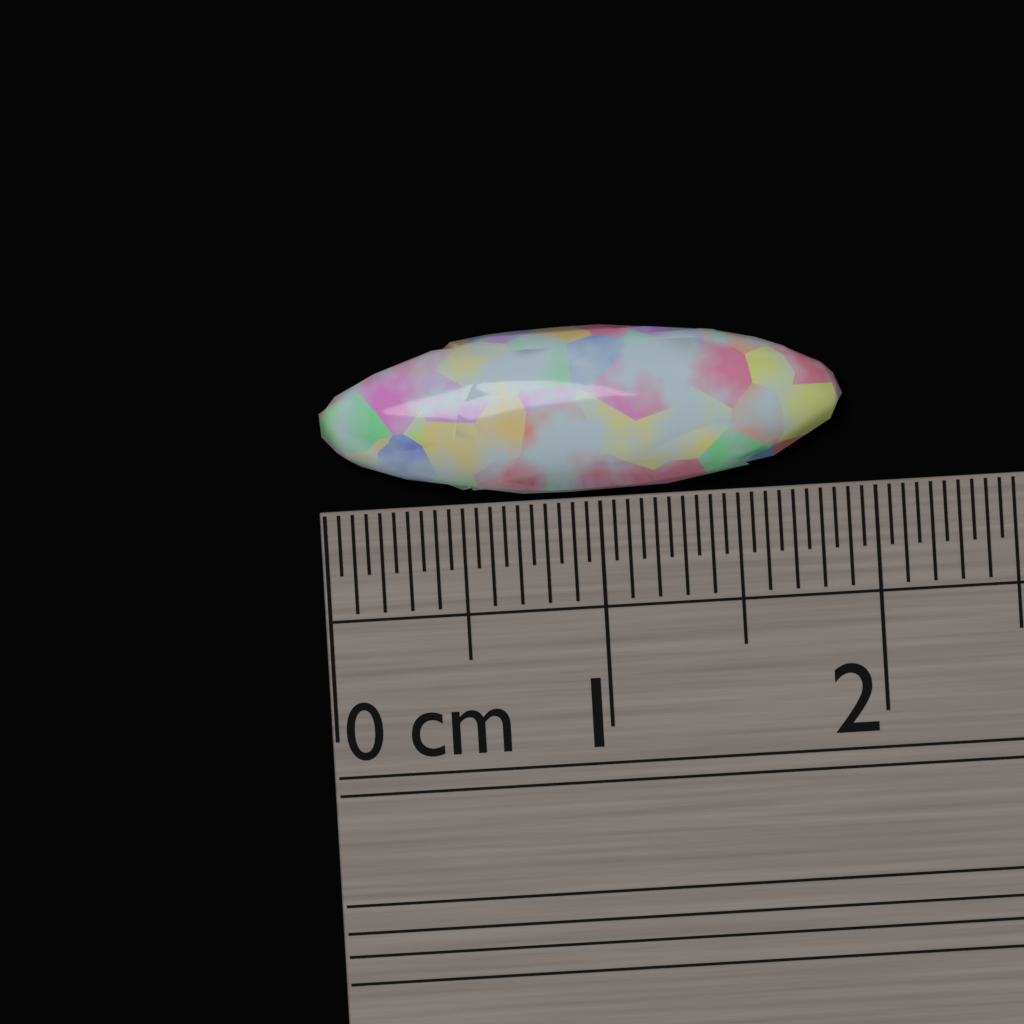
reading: 1.90 cm
